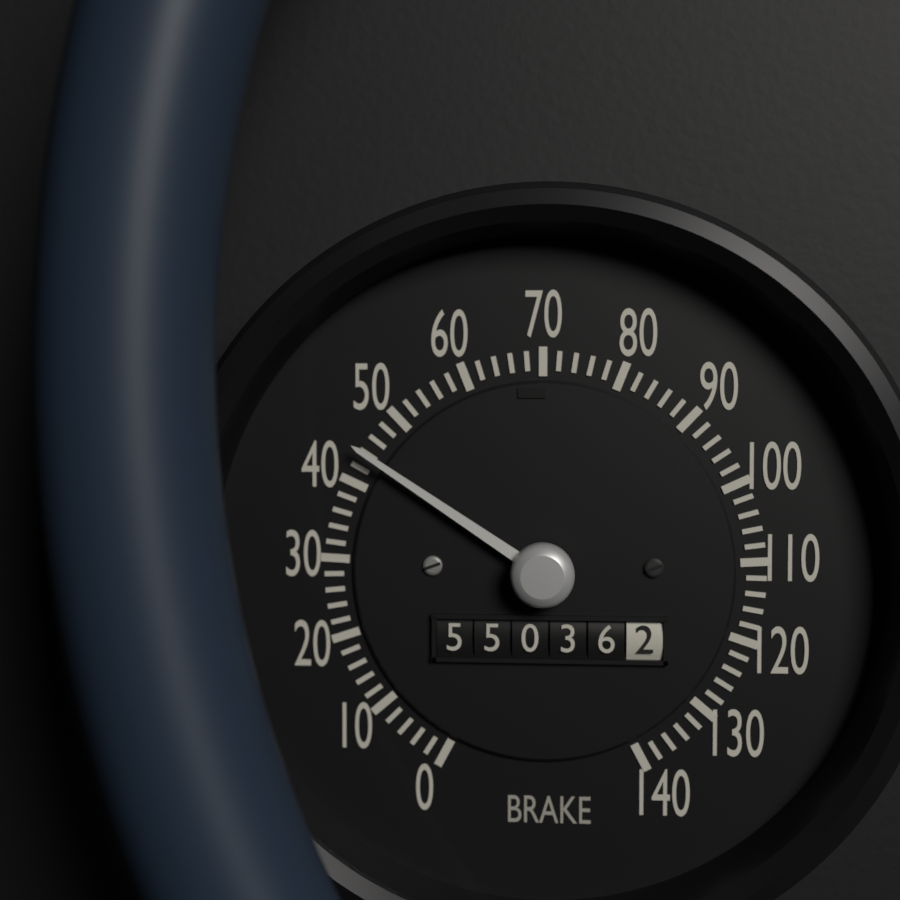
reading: 44 (no unit)
